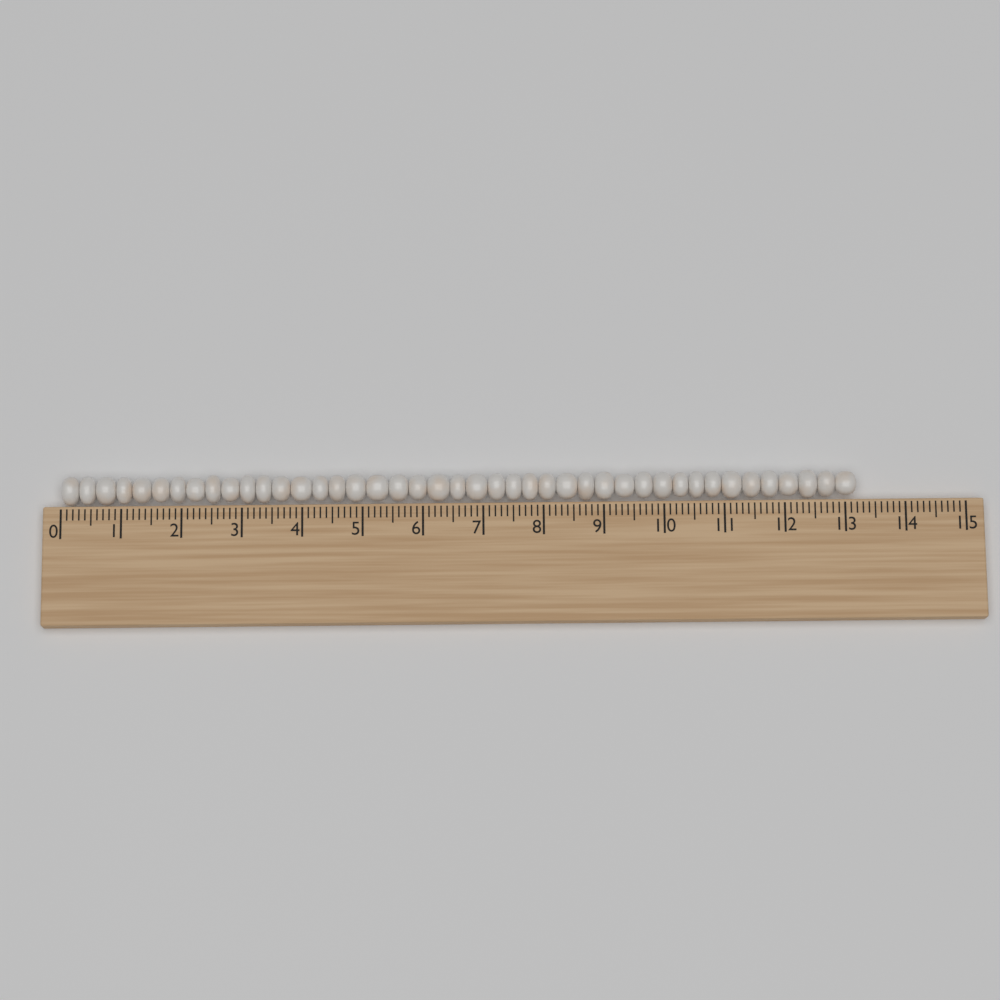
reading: 13.2 (no unit)
